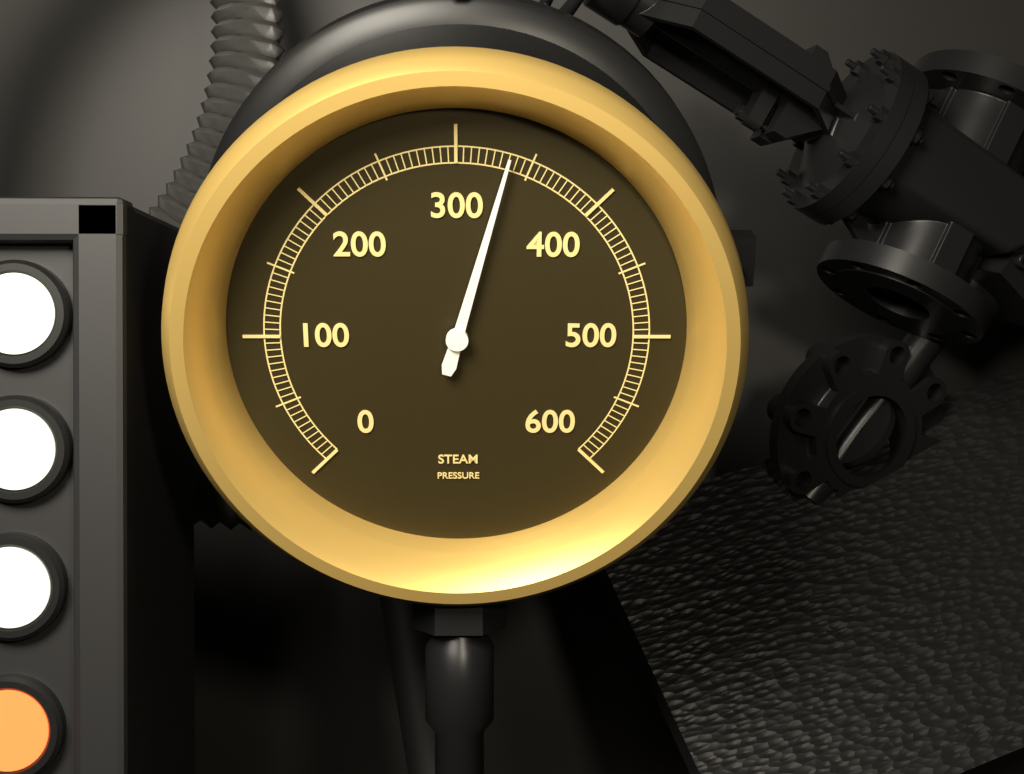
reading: 335 (no unit)
